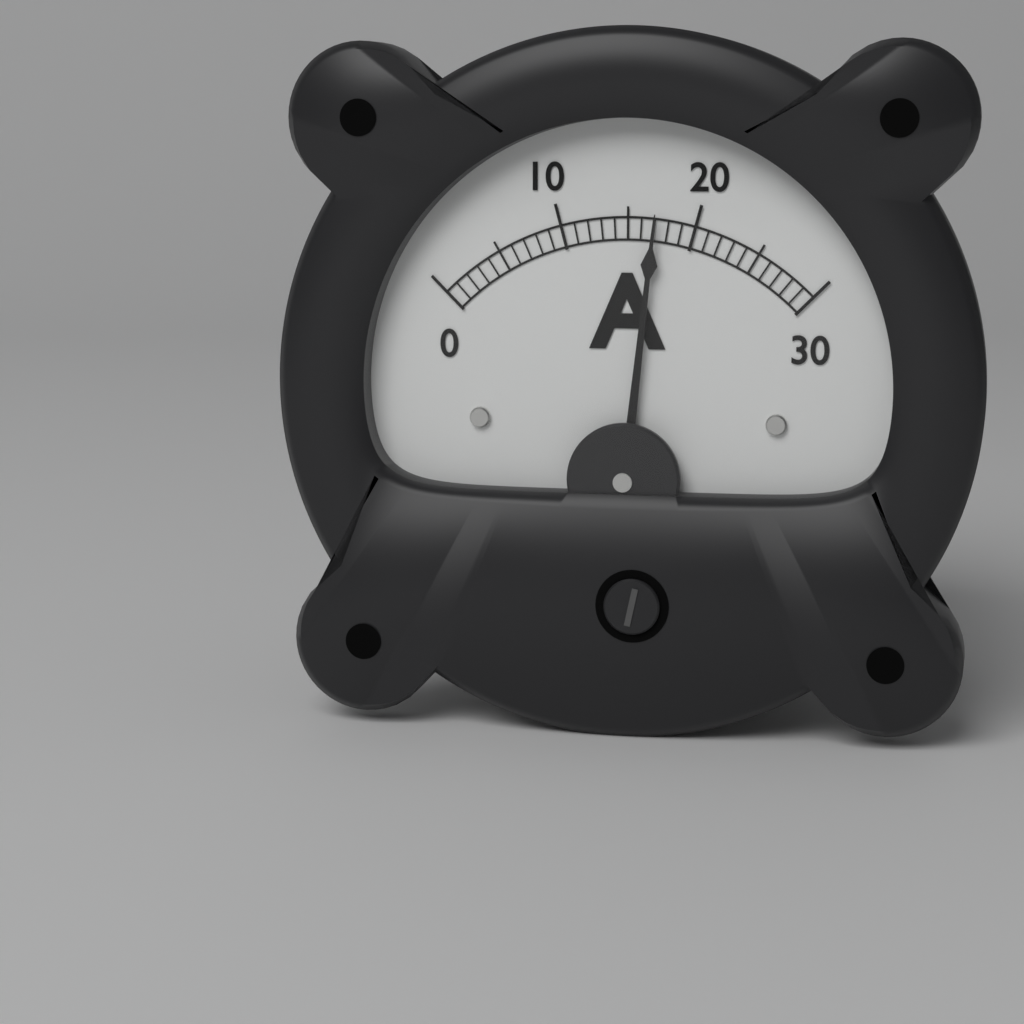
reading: 17 A
